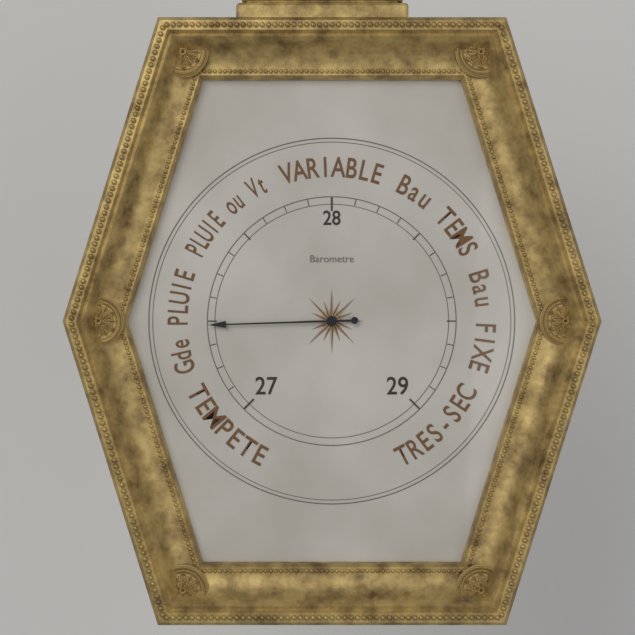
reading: 27.320000 (no unit)
